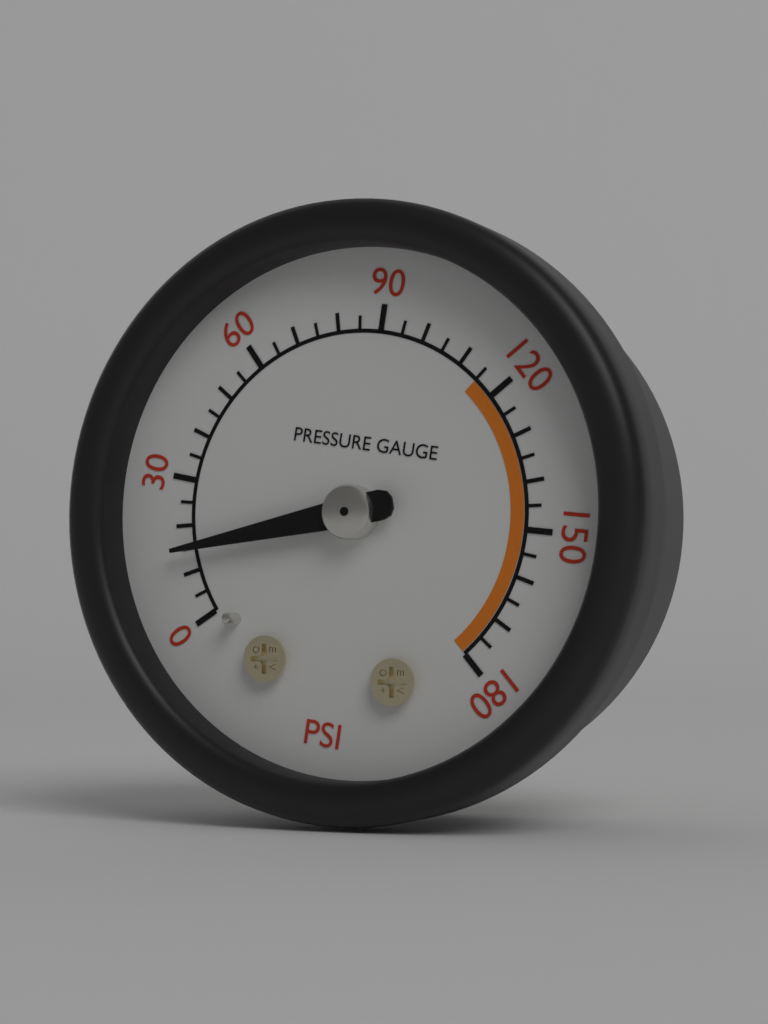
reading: 15 psi
